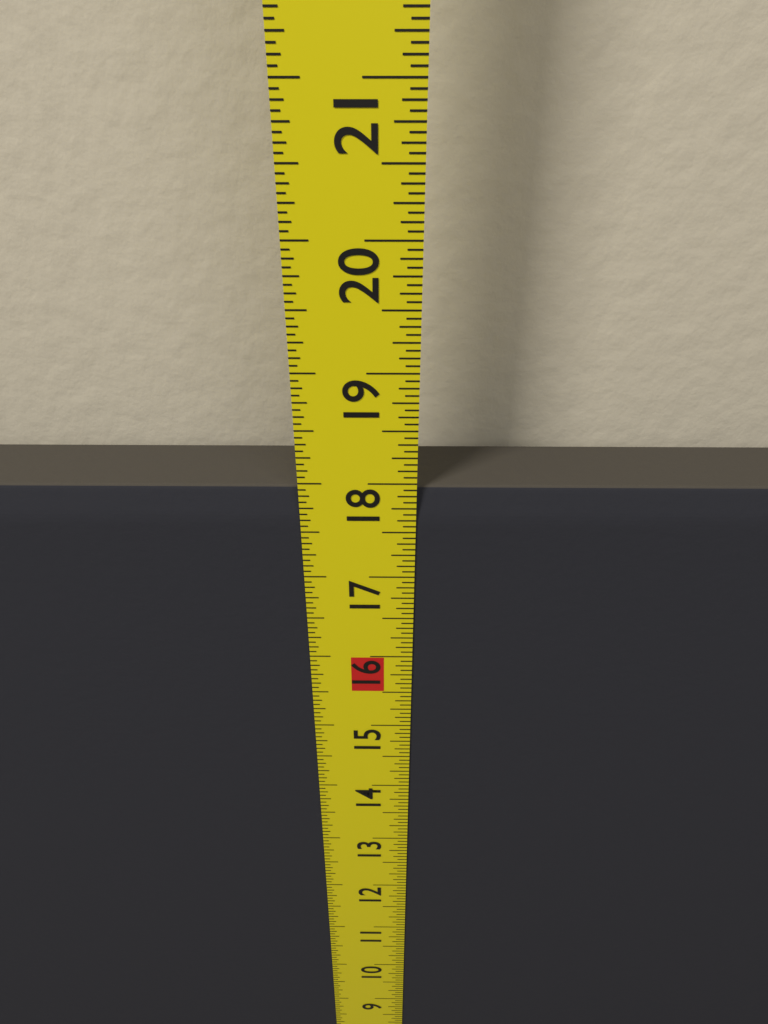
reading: 17.9375 in
